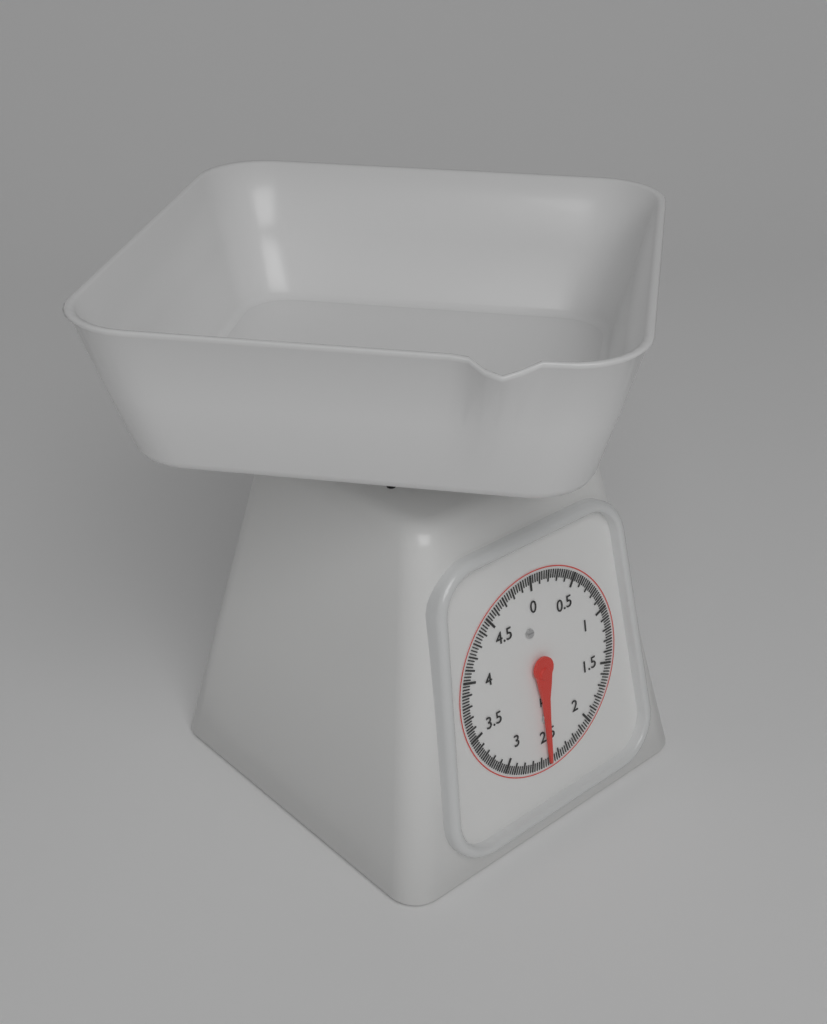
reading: 2.525 kg
